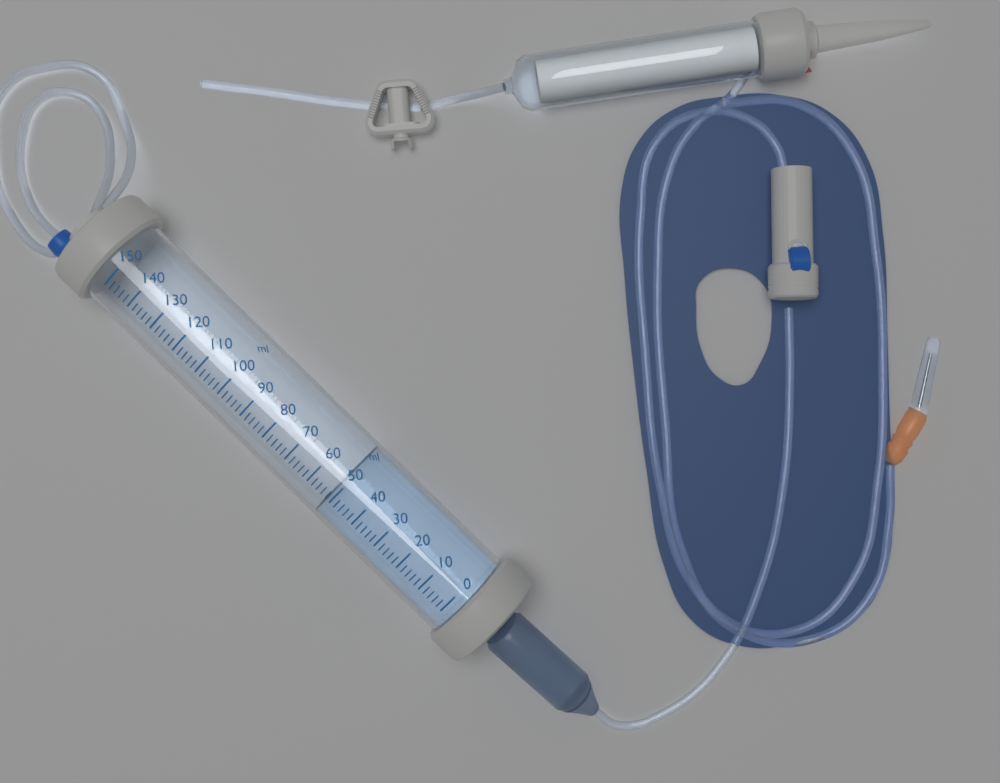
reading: 52 ml
